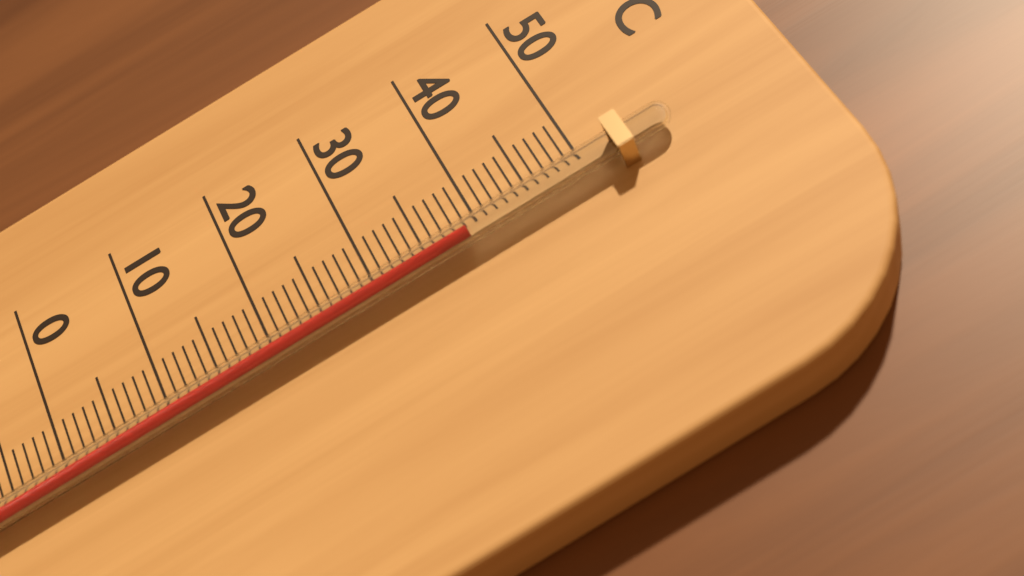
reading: 39 °C
